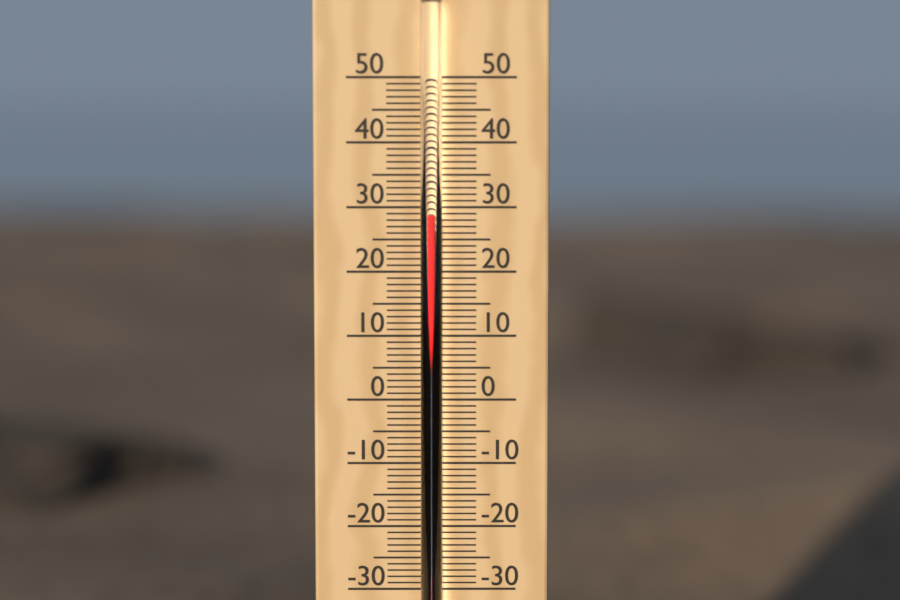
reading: 29 °C
